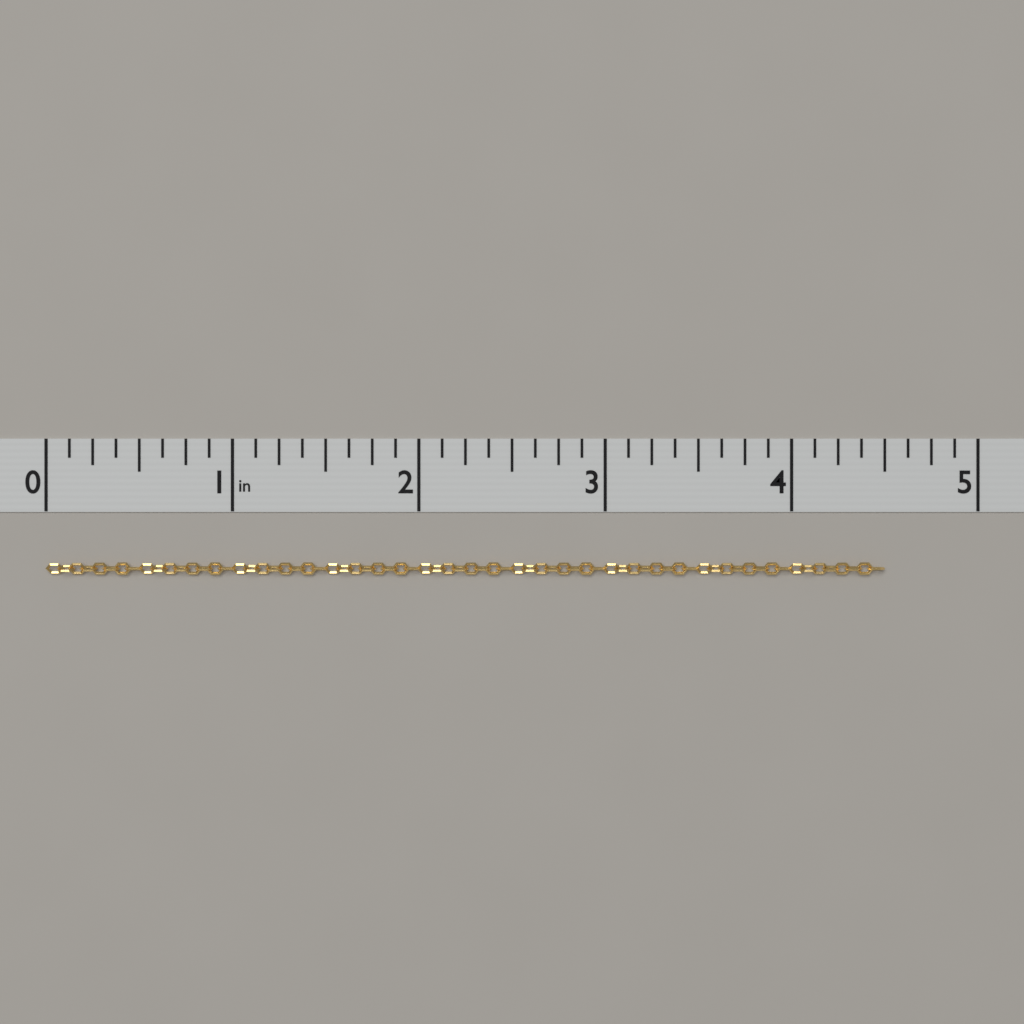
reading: 4.500 in
